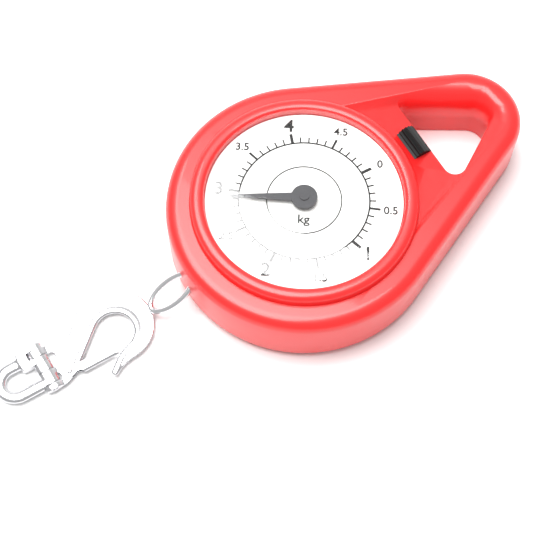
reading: 2.9 kg
